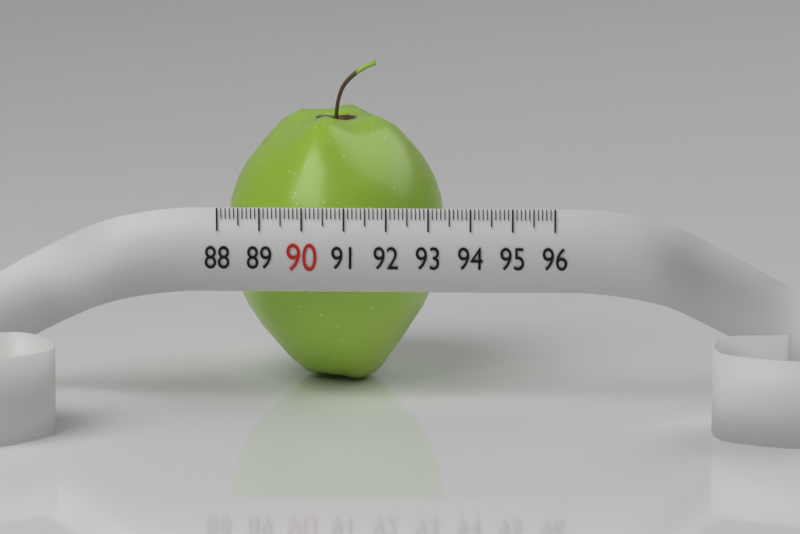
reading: 93.3 (no unit)
